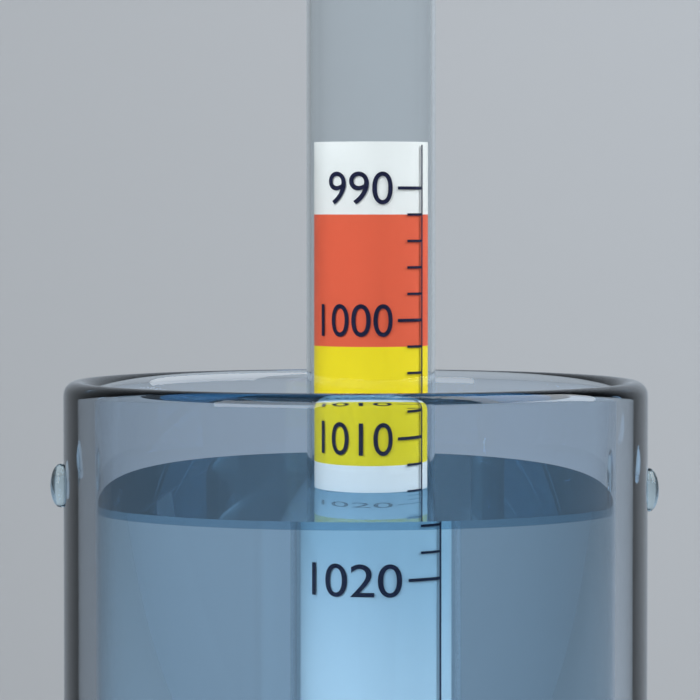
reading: 1014 (no unit)
